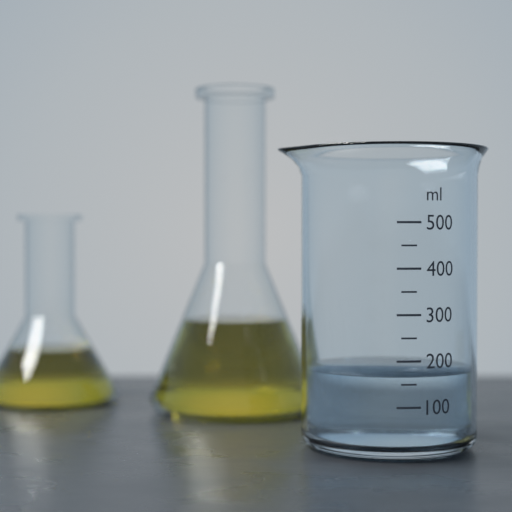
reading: 170 ml
